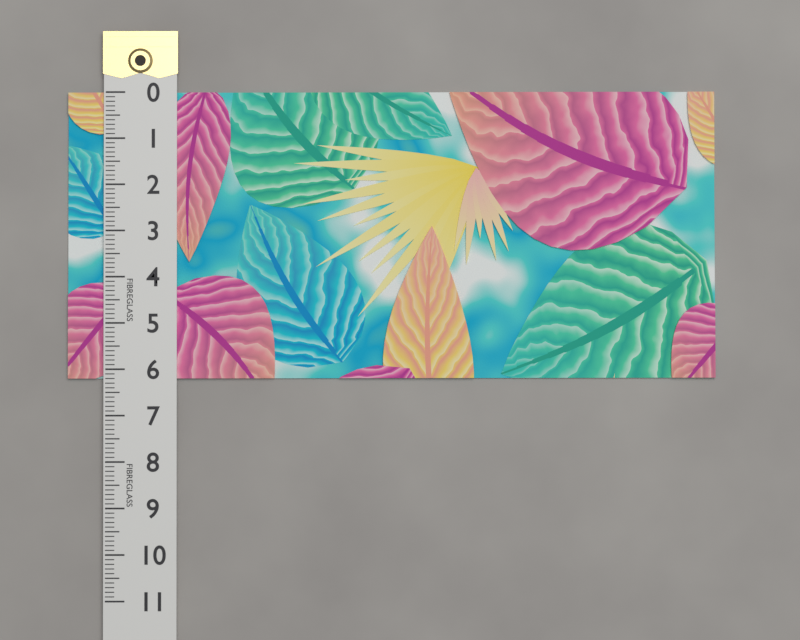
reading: 6.2 (no unit)
